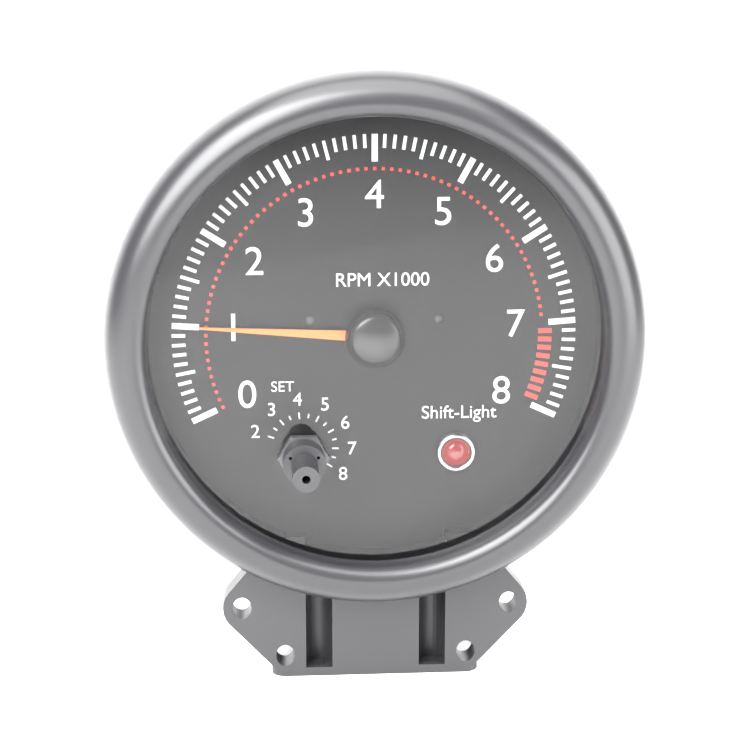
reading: 1.0 RPM x1000
